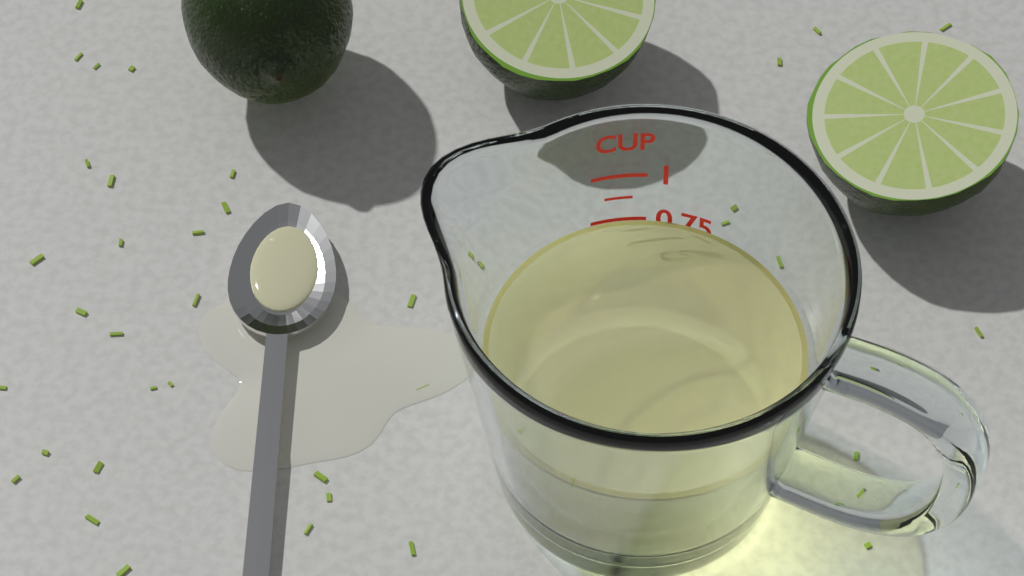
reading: 0.750 cup
